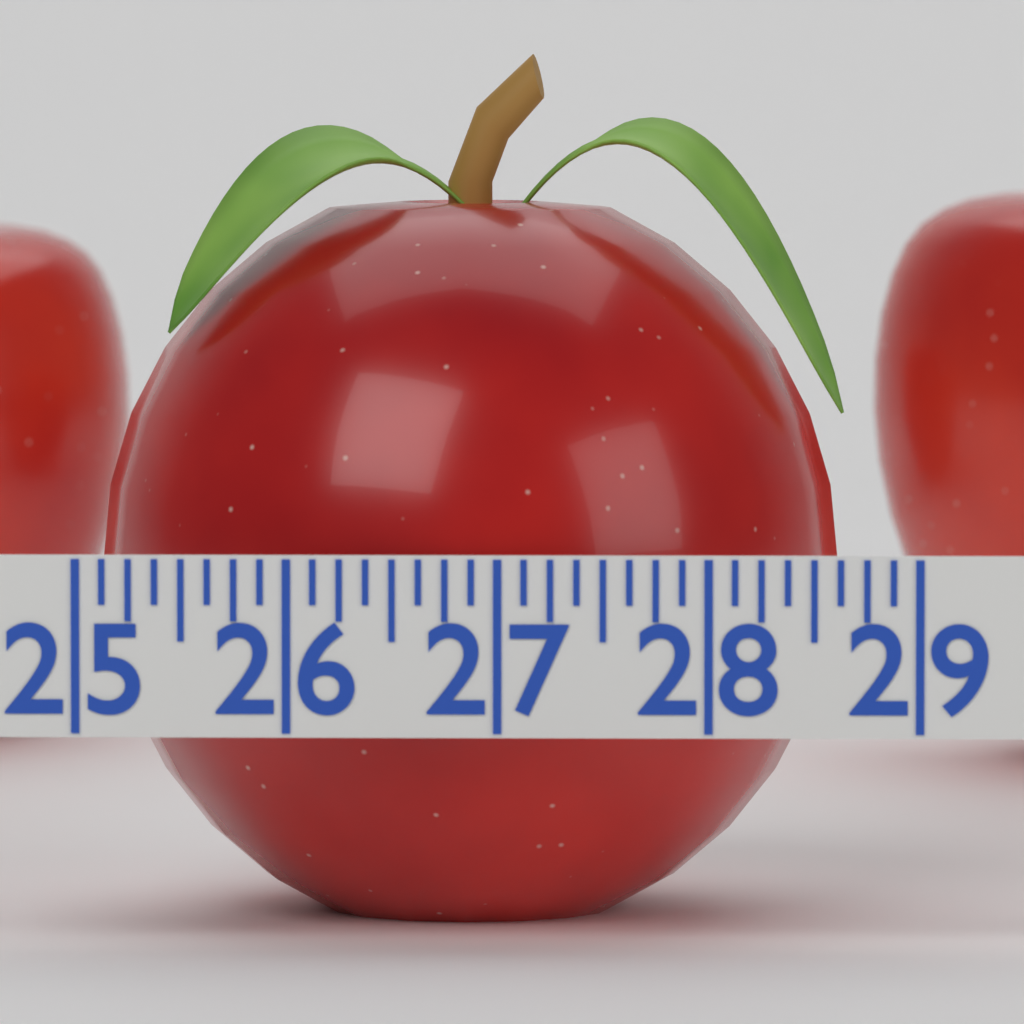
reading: 28.625 (no unit)
